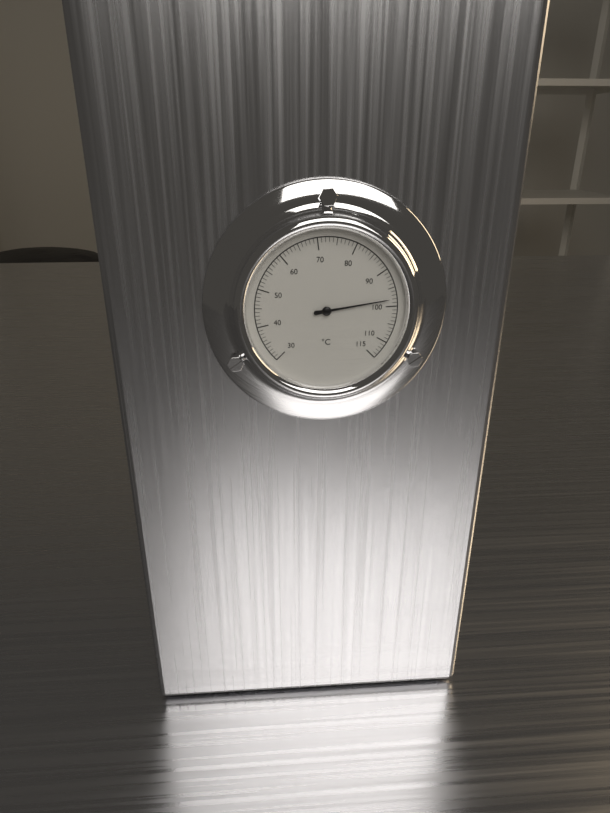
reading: 98 °C
